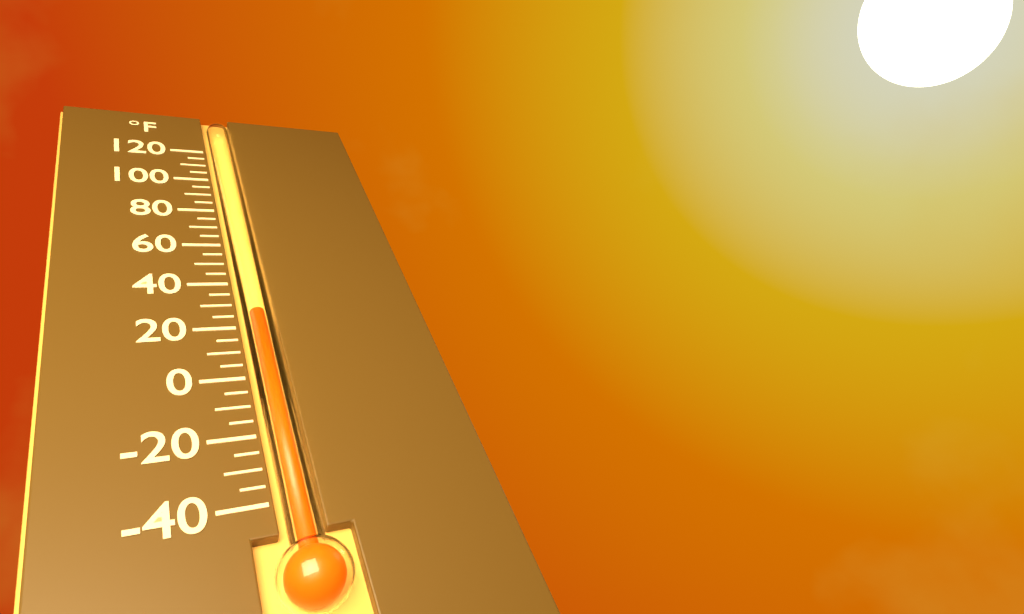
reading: 25 °F
